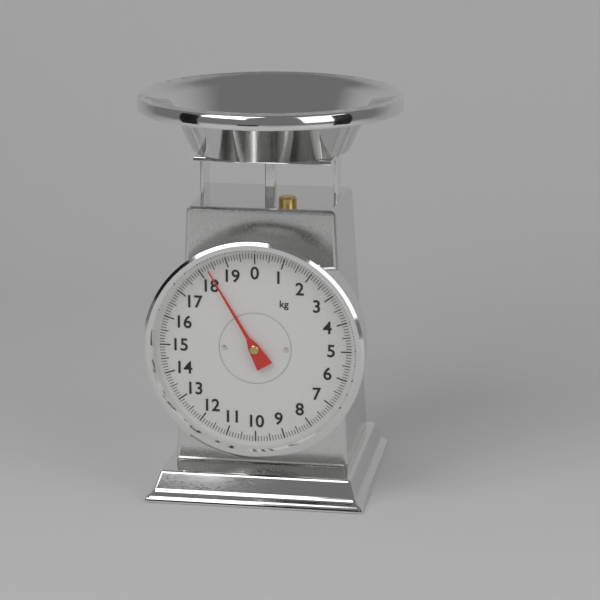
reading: 18.3 kg
